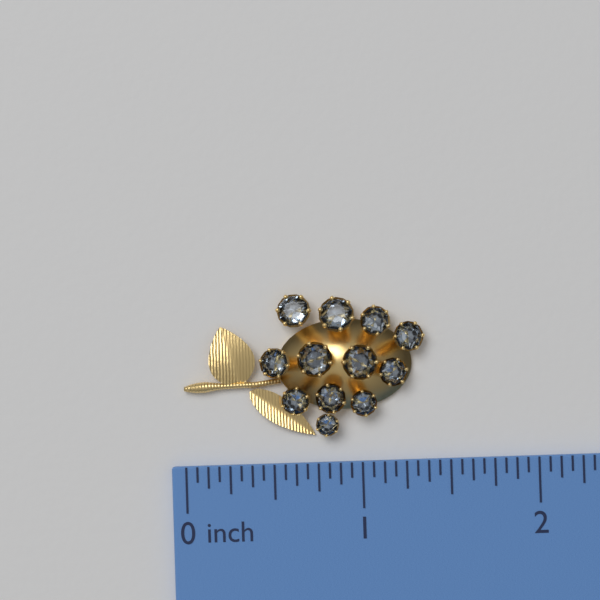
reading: 1.3750 inch
